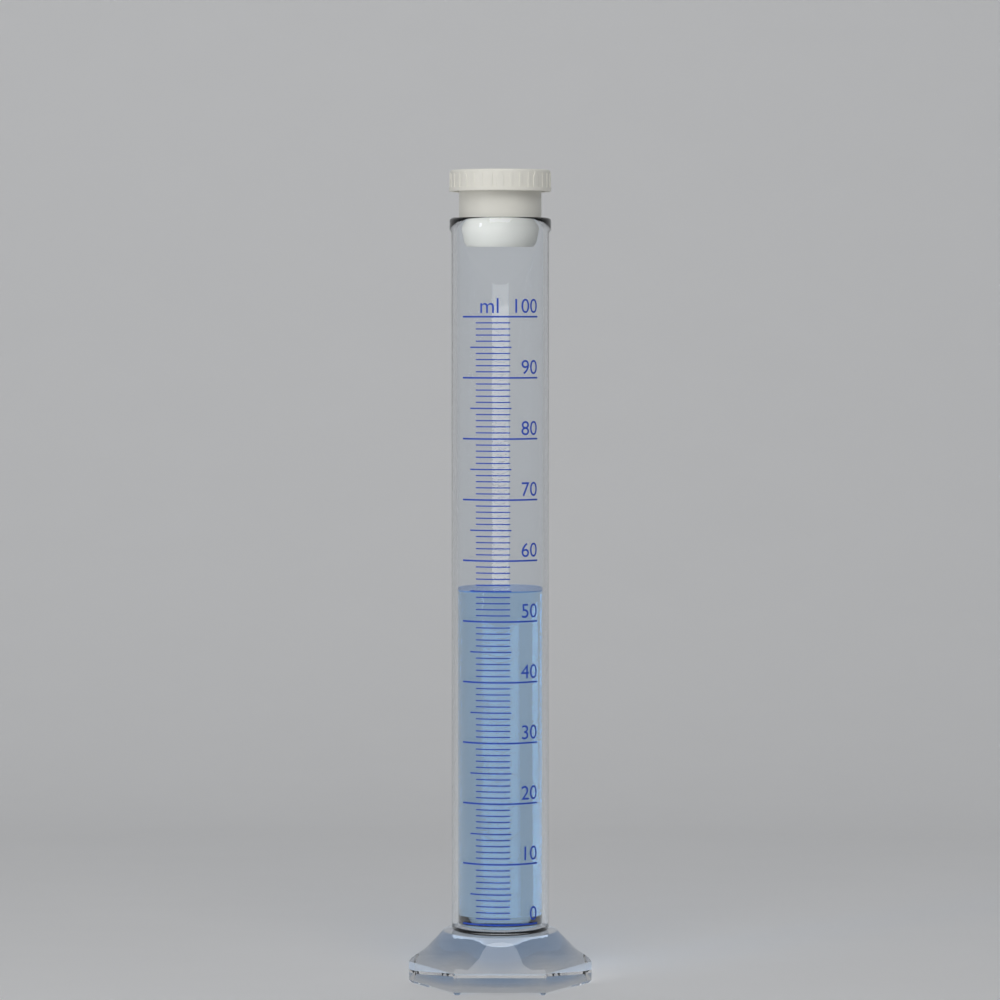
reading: 55 ml
